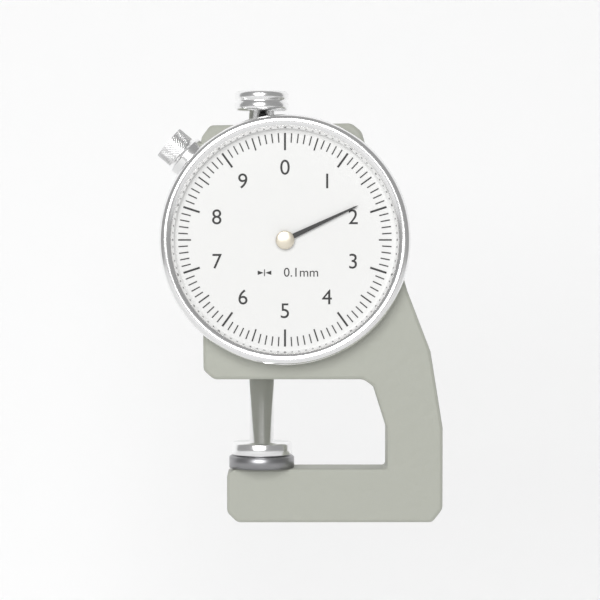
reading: 1.8 mm
